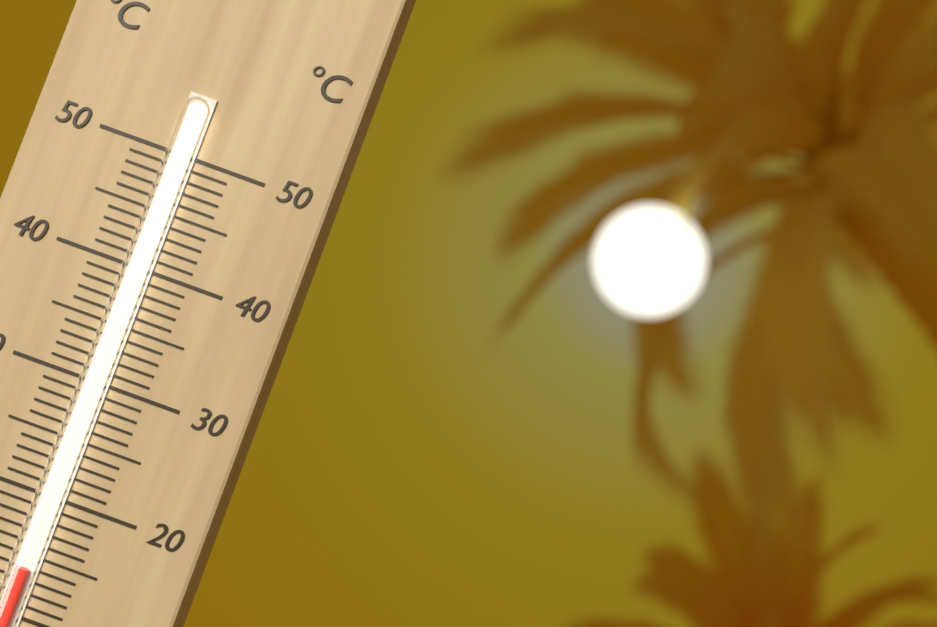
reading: 14 °C
